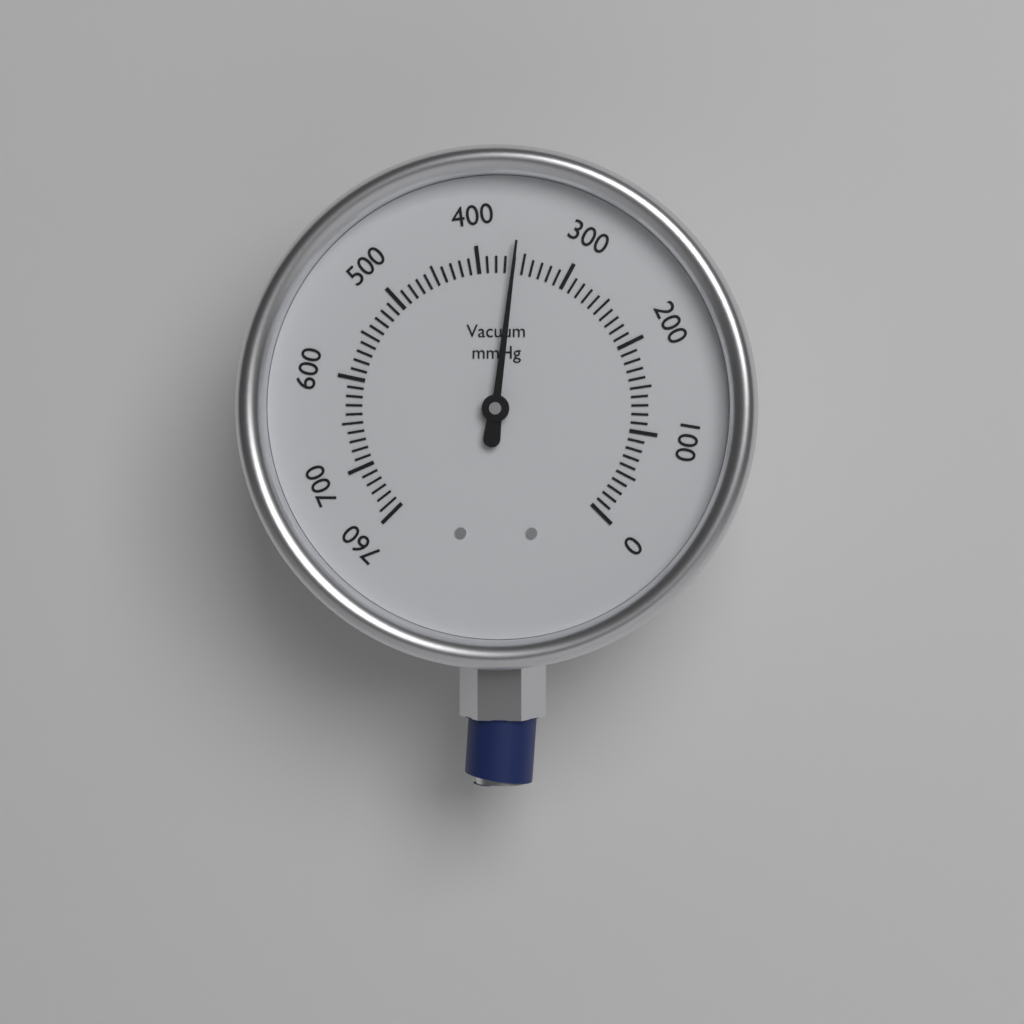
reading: 360 mmHg
